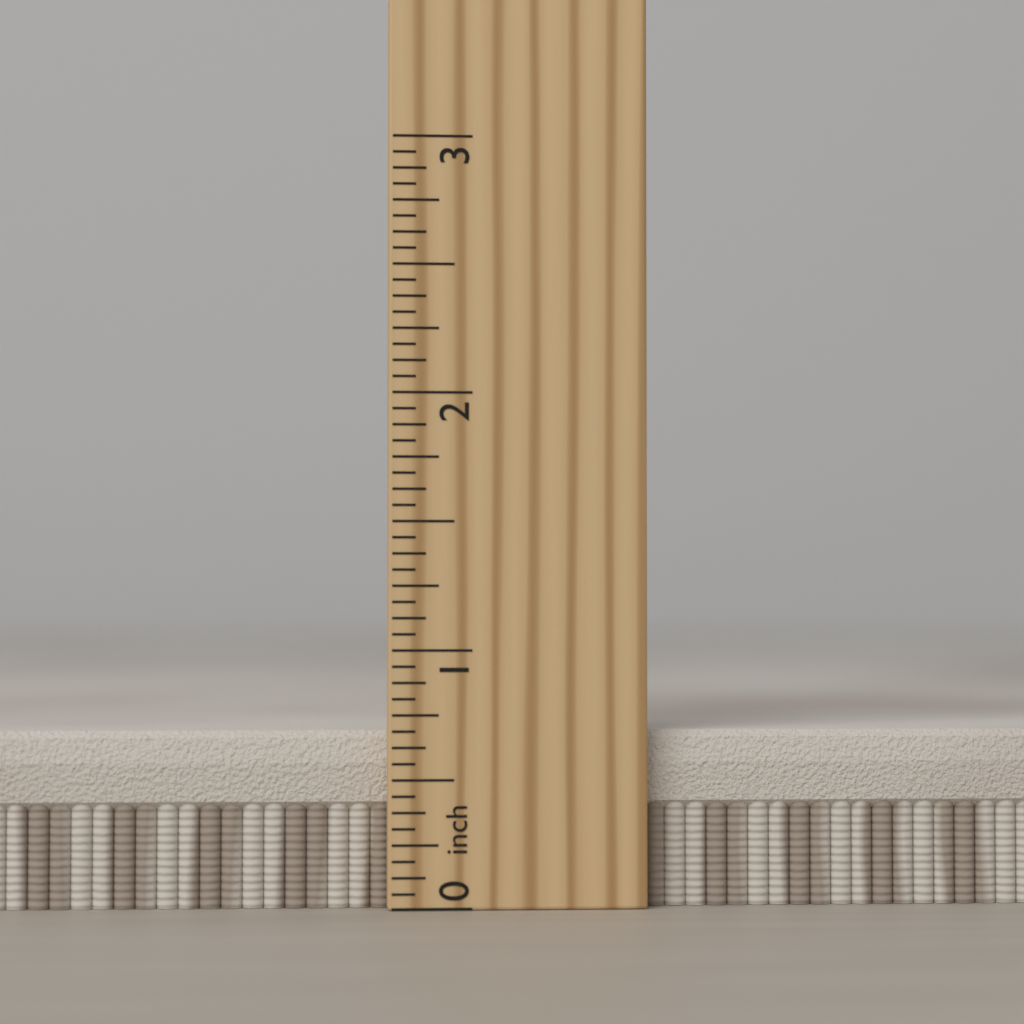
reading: 0.6875 inch
